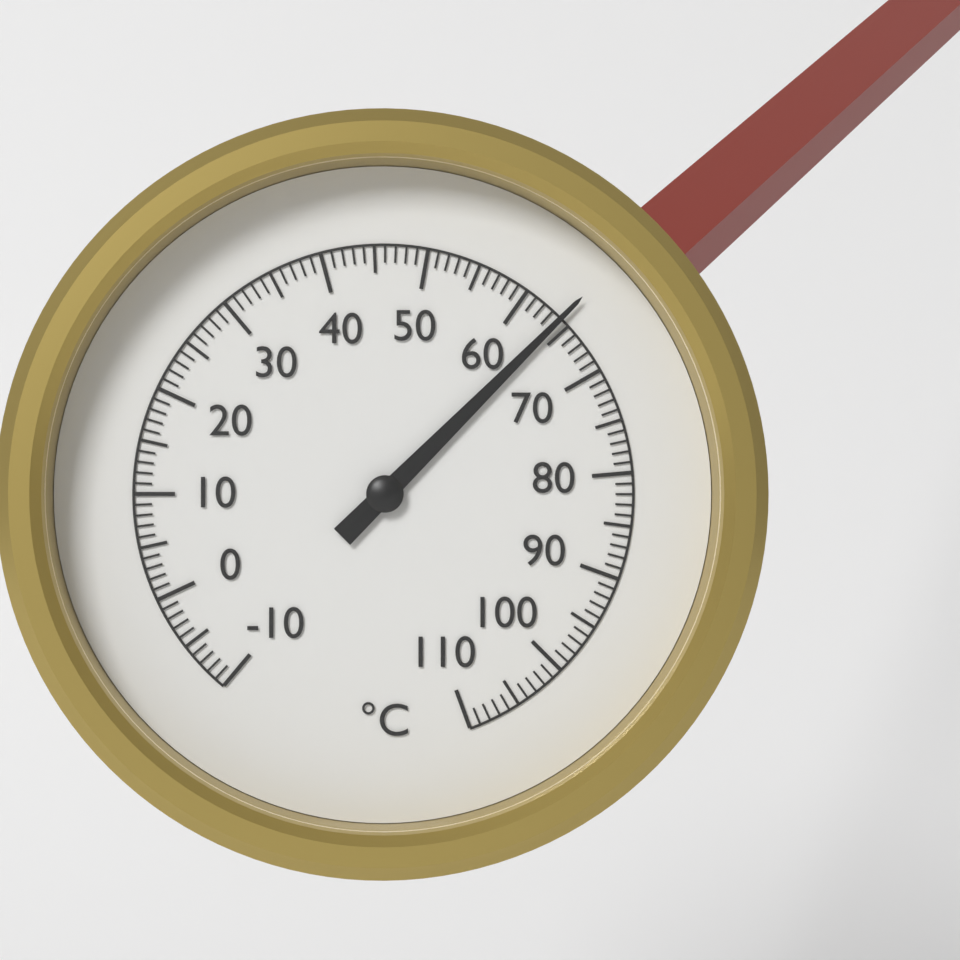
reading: 64 °C
